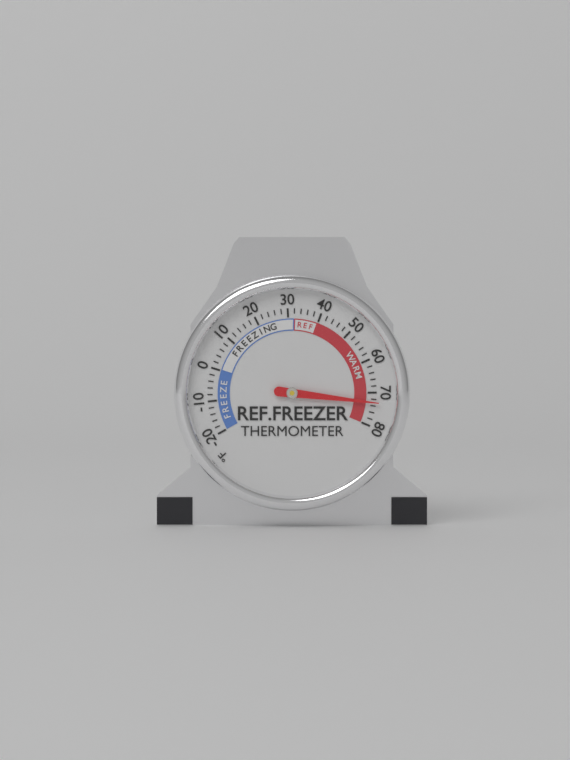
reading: 73 °F
